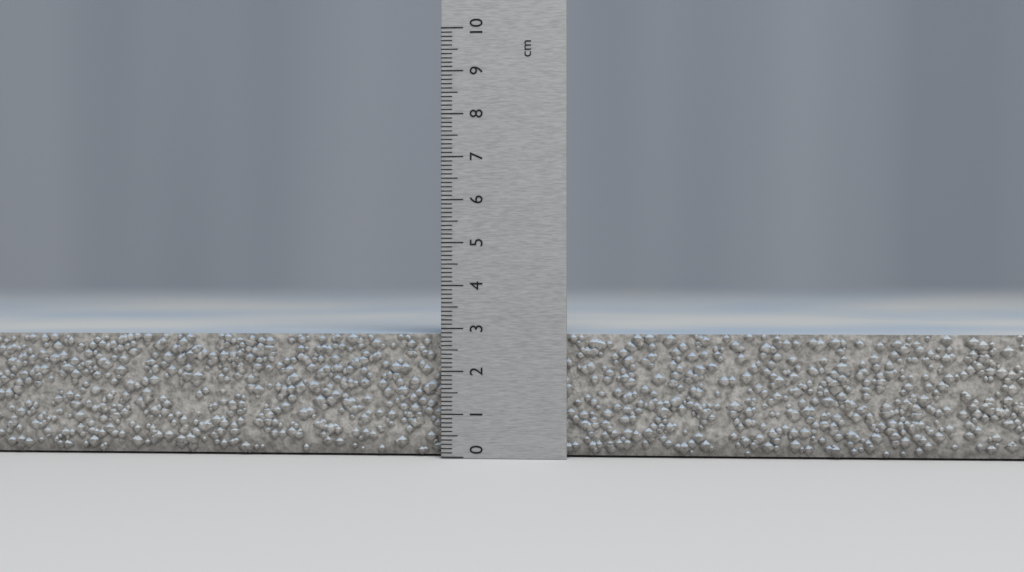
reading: 2.9 cm
